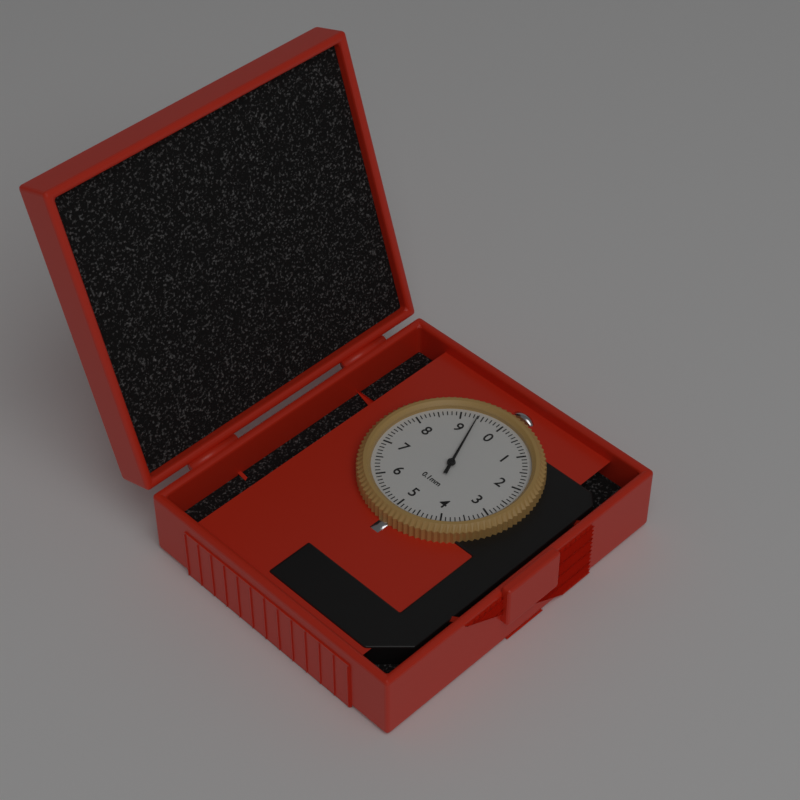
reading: 9.4 mm
